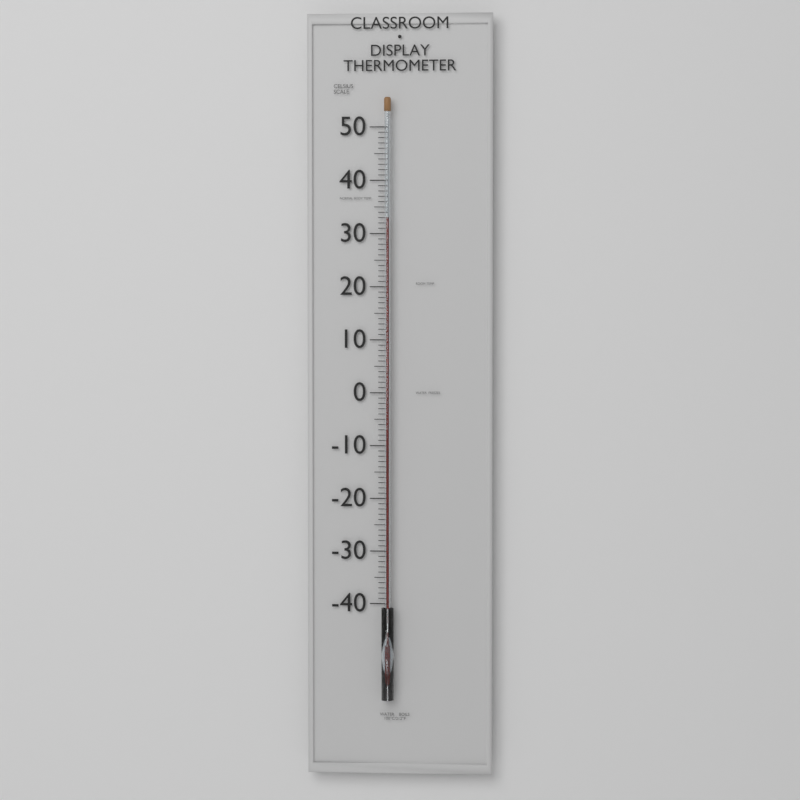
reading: 33 °C
